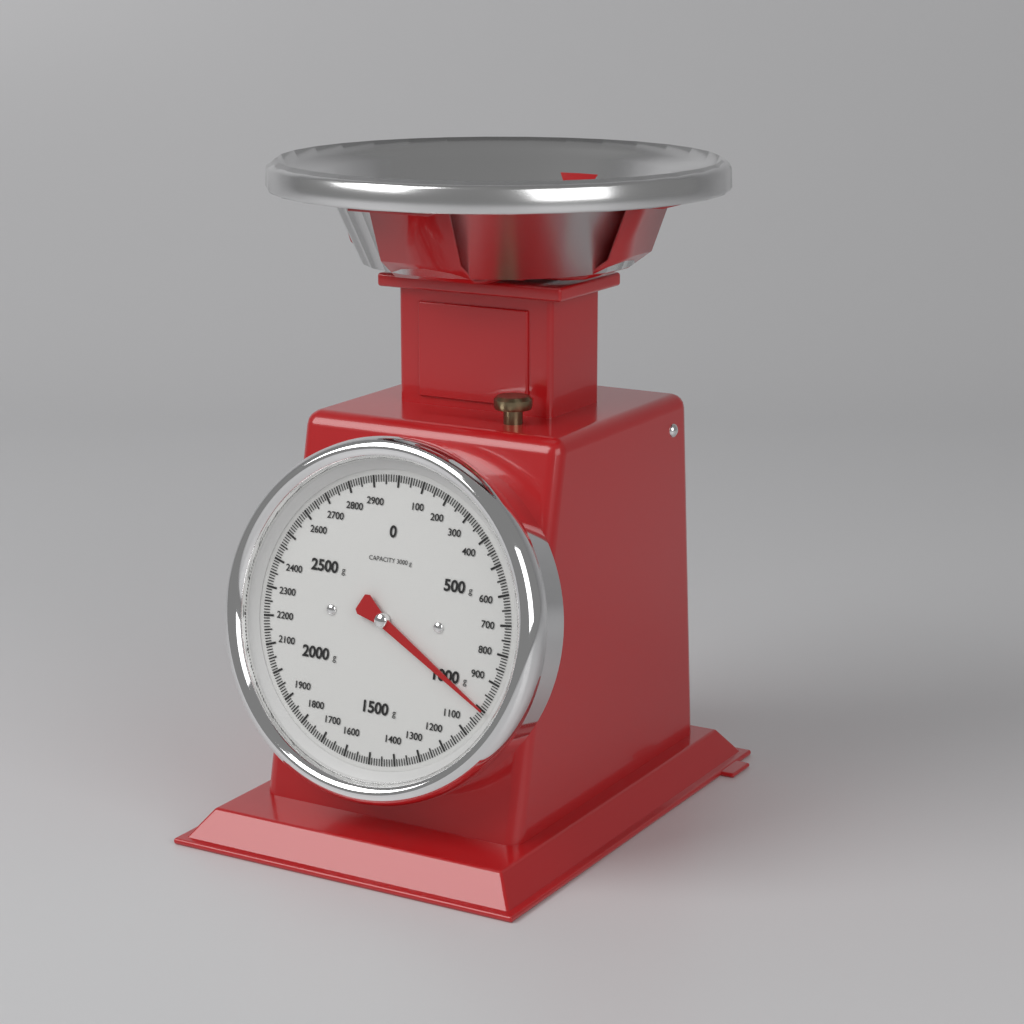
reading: 1000 g
